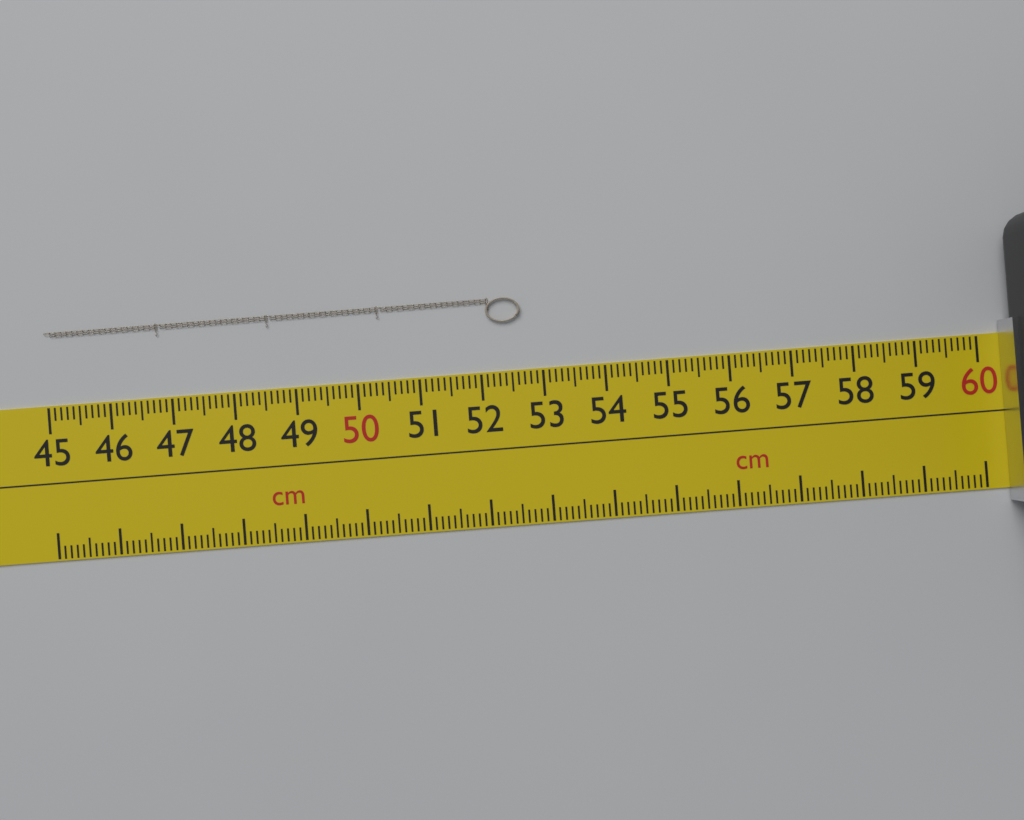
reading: 52.7 cm
